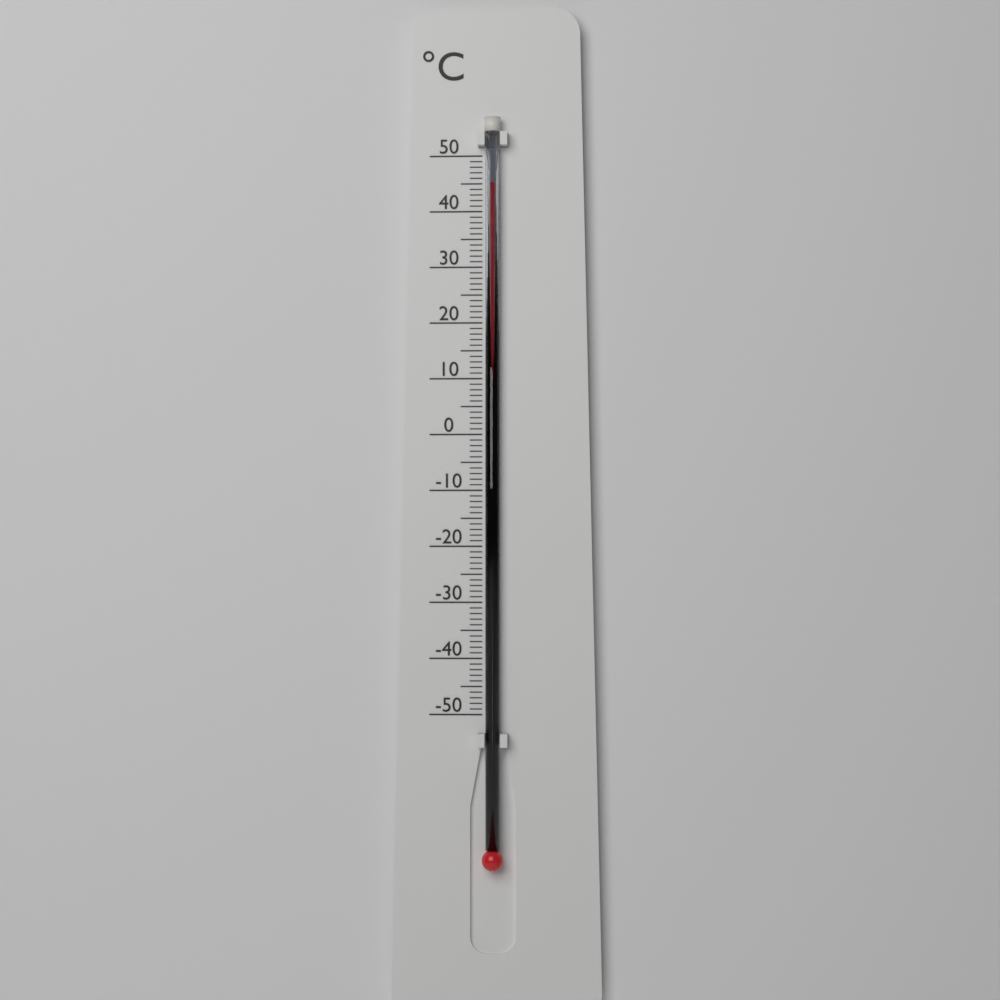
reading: 45 °C
